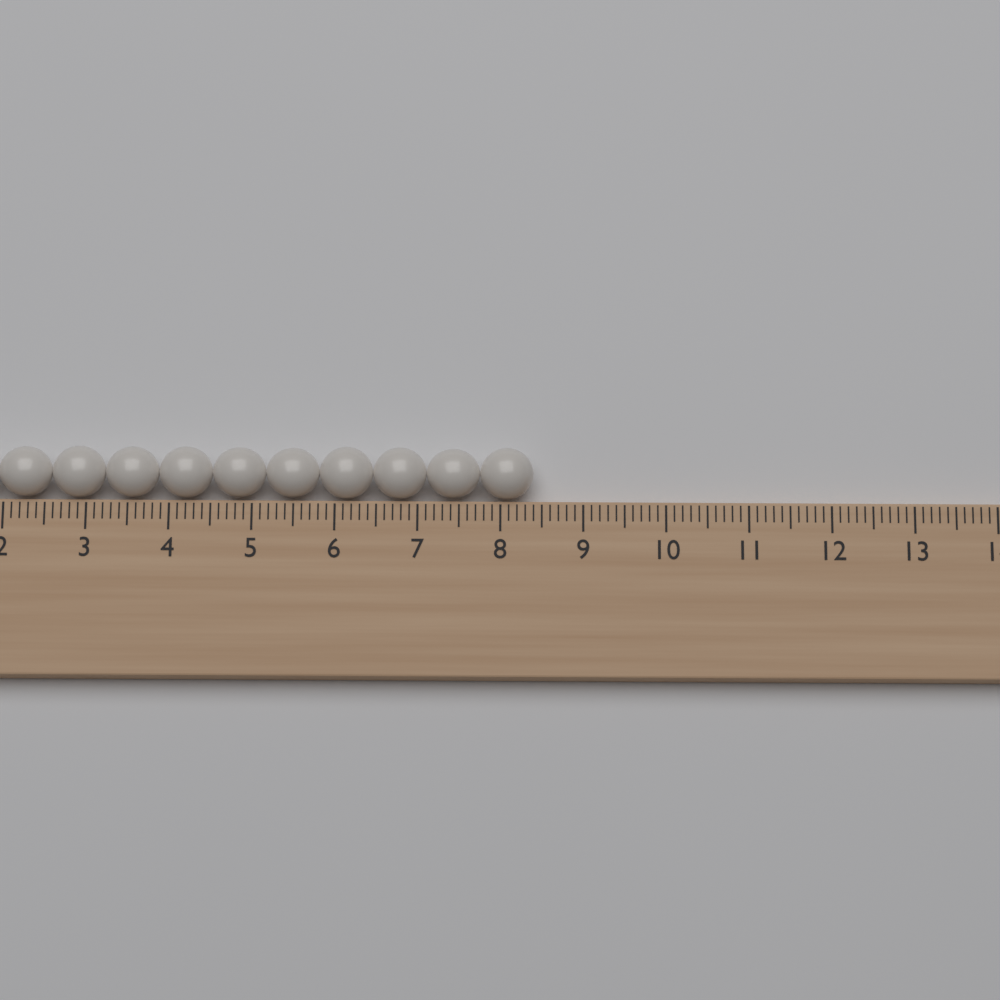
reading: 8.4 (no unit)
